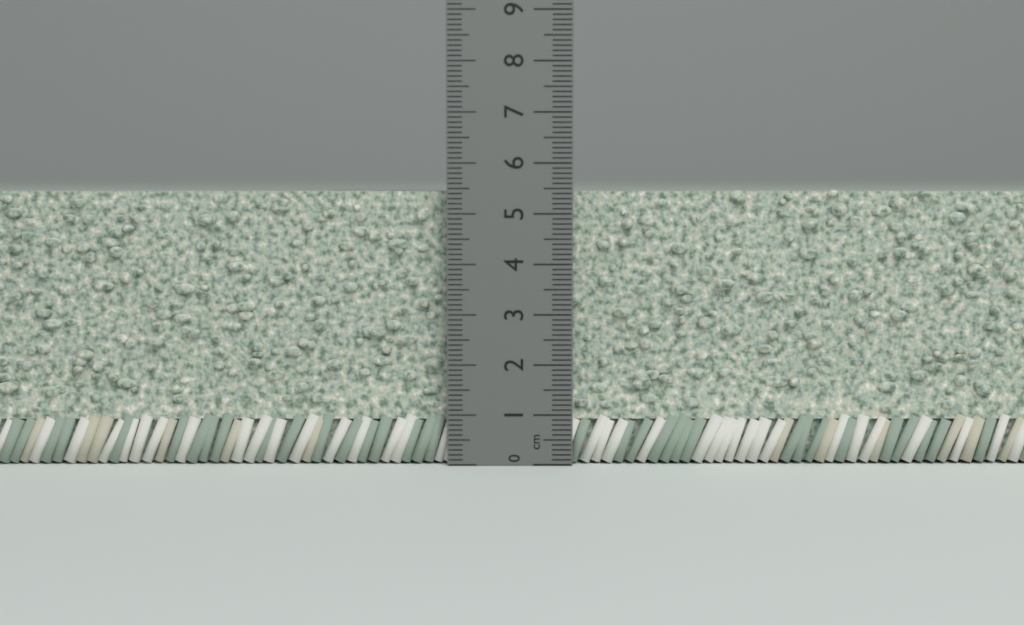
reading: 5.5 cm
